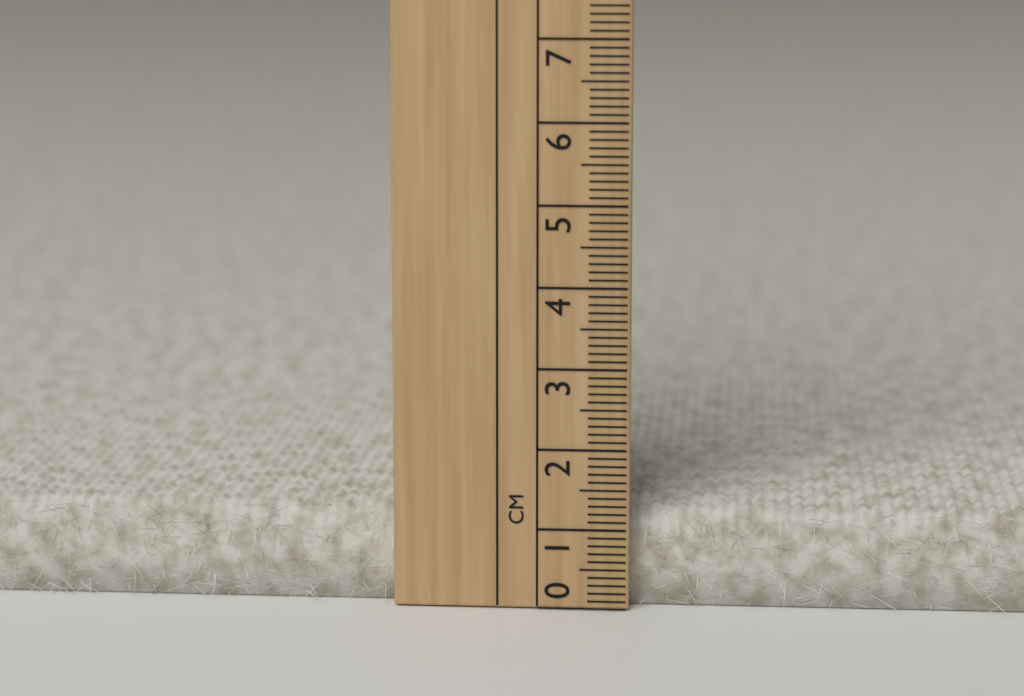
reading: 1.2 cm
